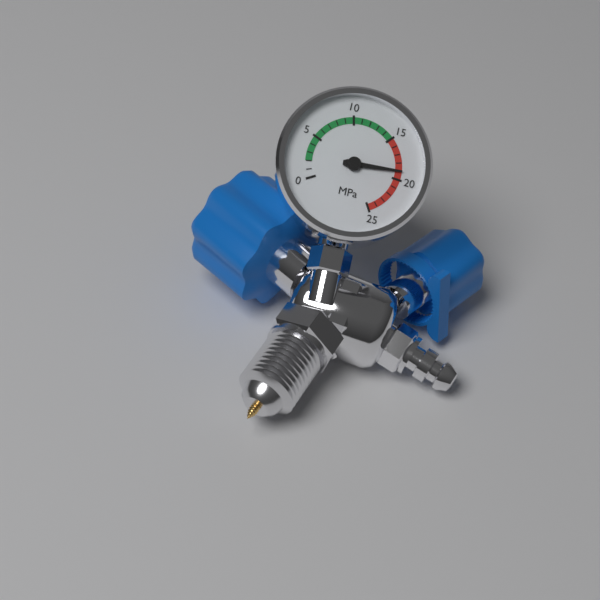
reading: 19 MPa
